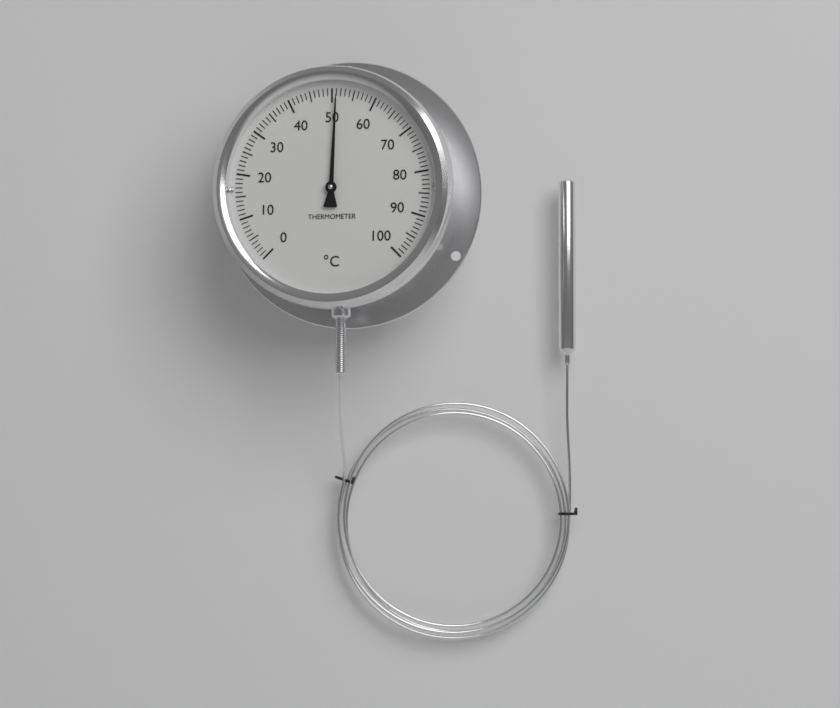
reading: 51 °C
